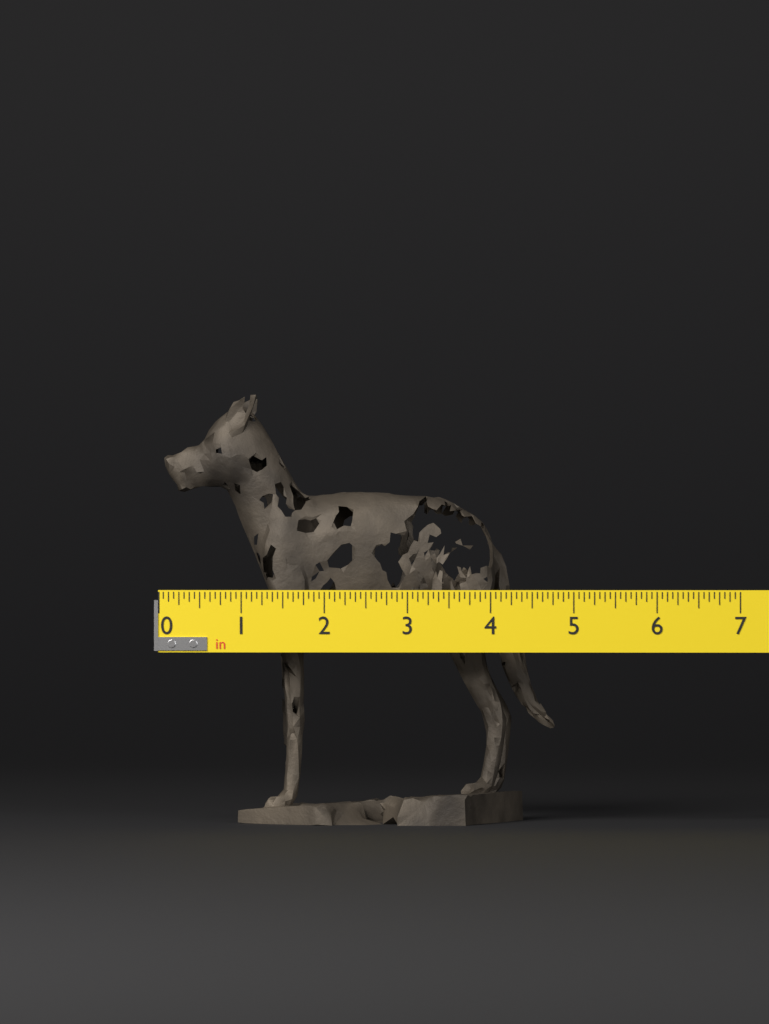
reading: 4.7500 in
